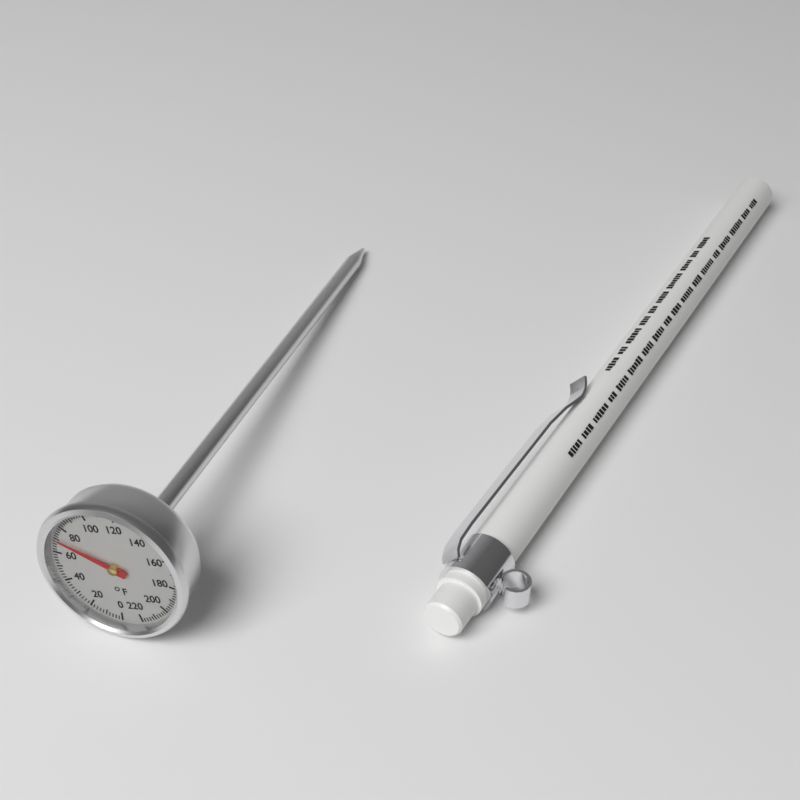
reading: 70 °F
